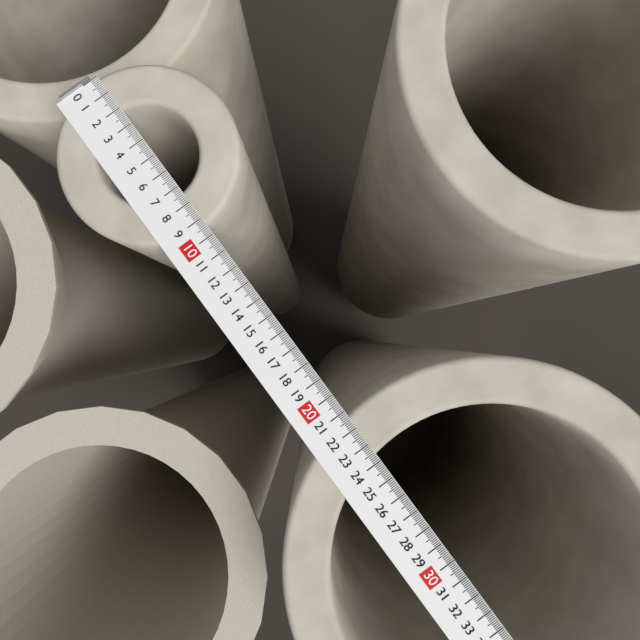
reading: 9.4 (no unit)
